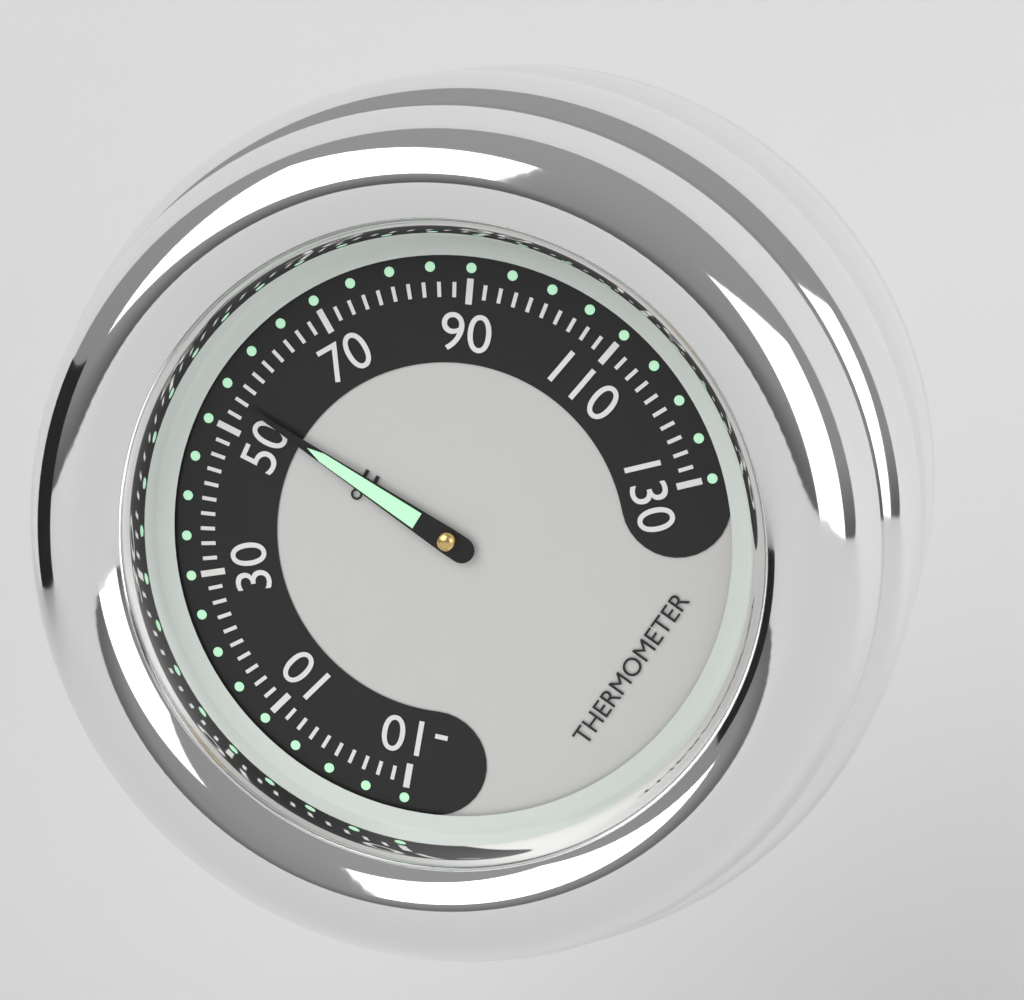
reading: 54 °F
